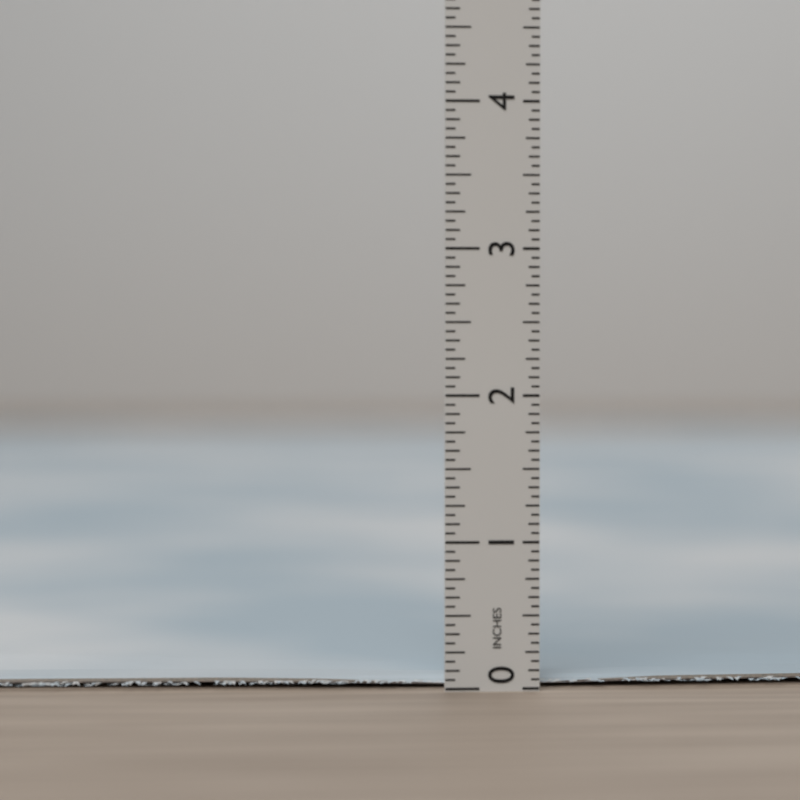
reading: 0.0625 in
